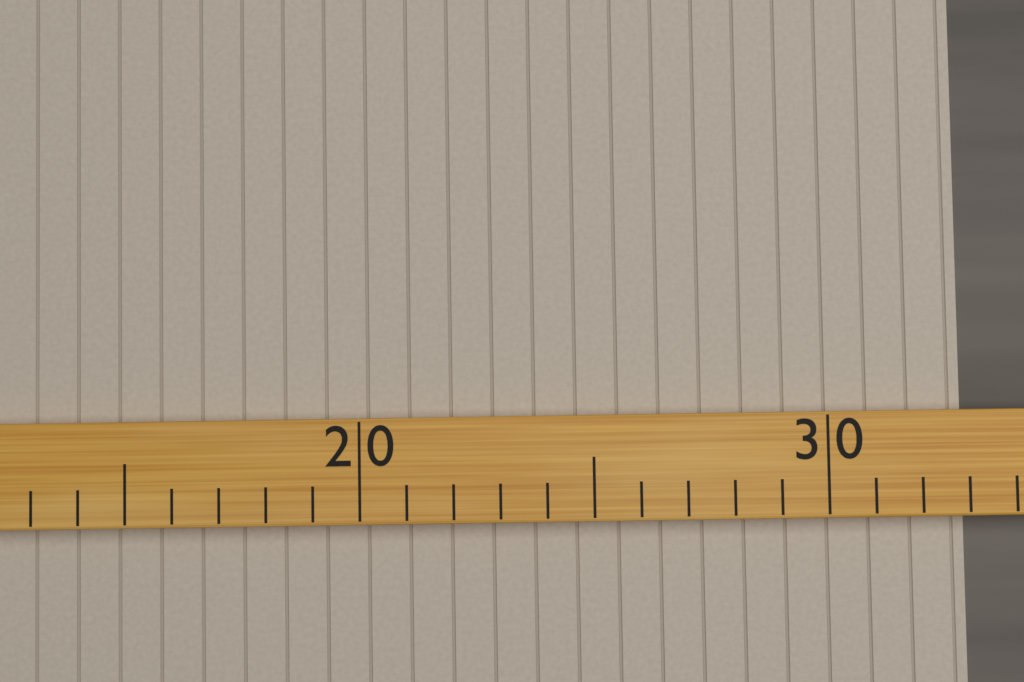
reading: 33 (no unit)
